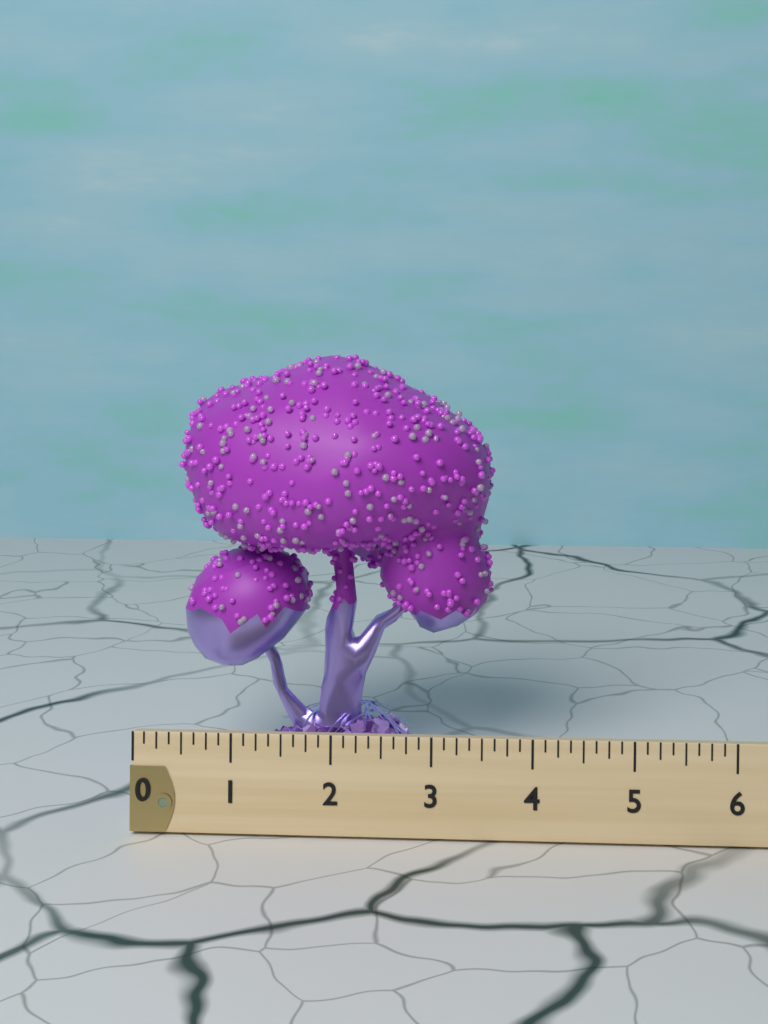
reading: 3.375 (no unit)
